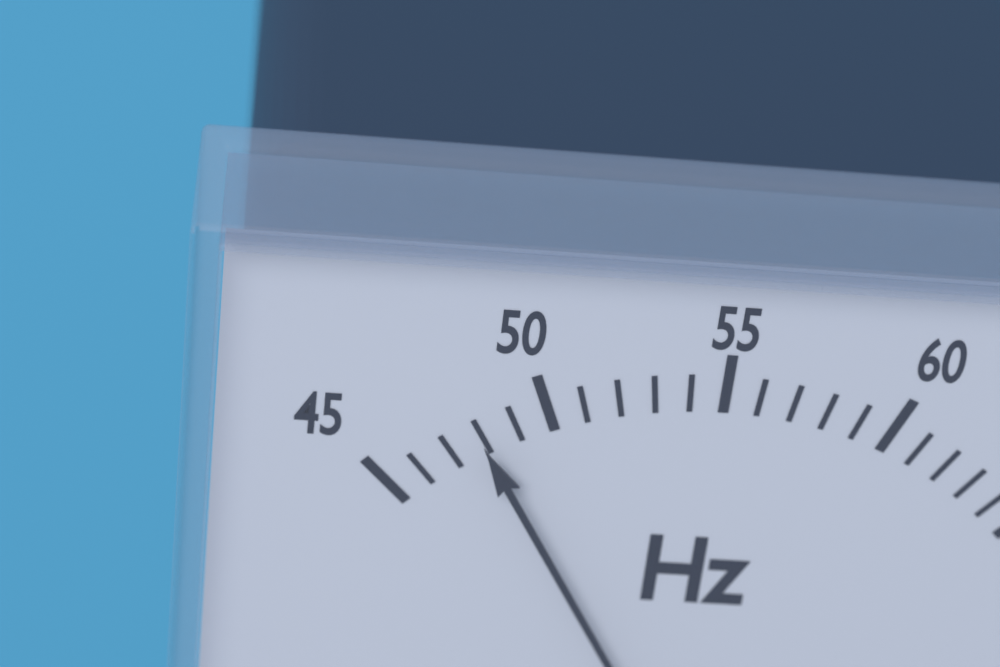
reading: 48 Hz
